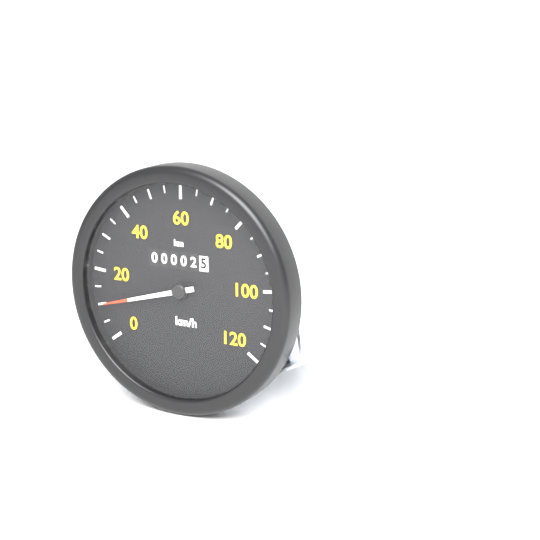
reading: 10 km/h
